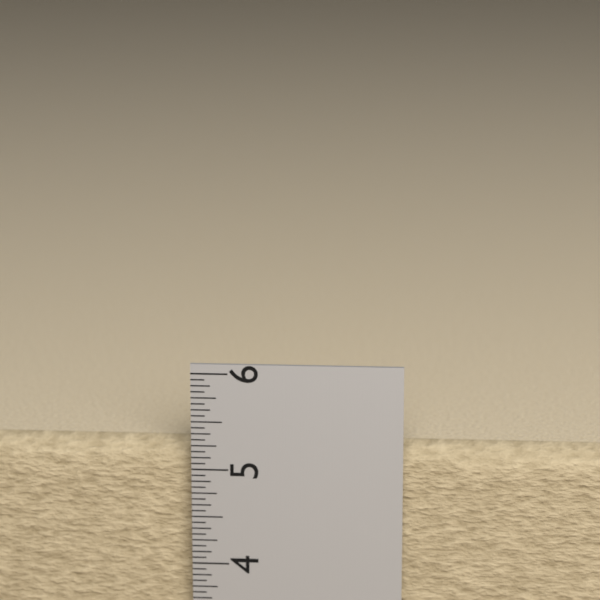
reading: 5.2500 in
